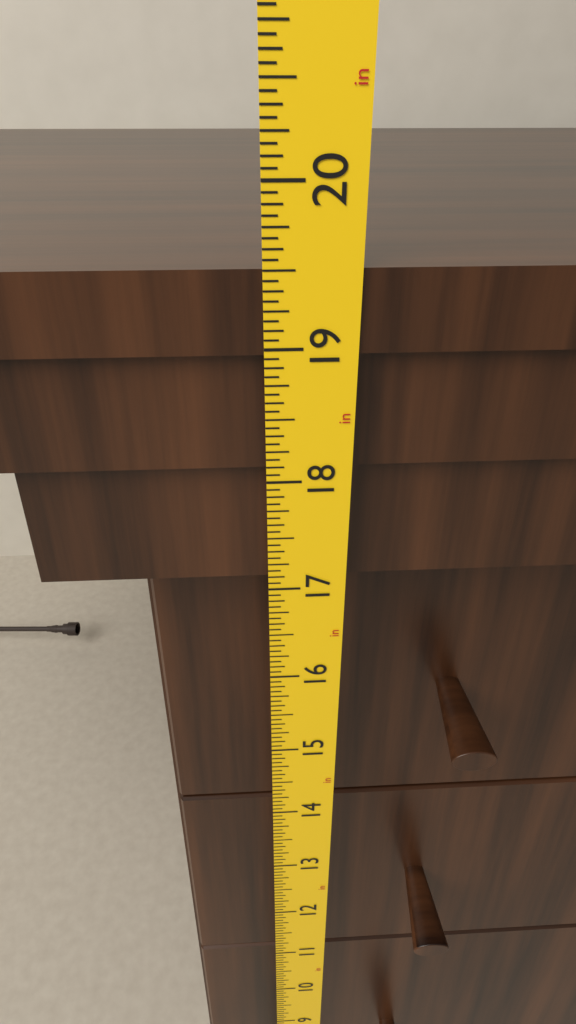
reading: 19.5000 in
